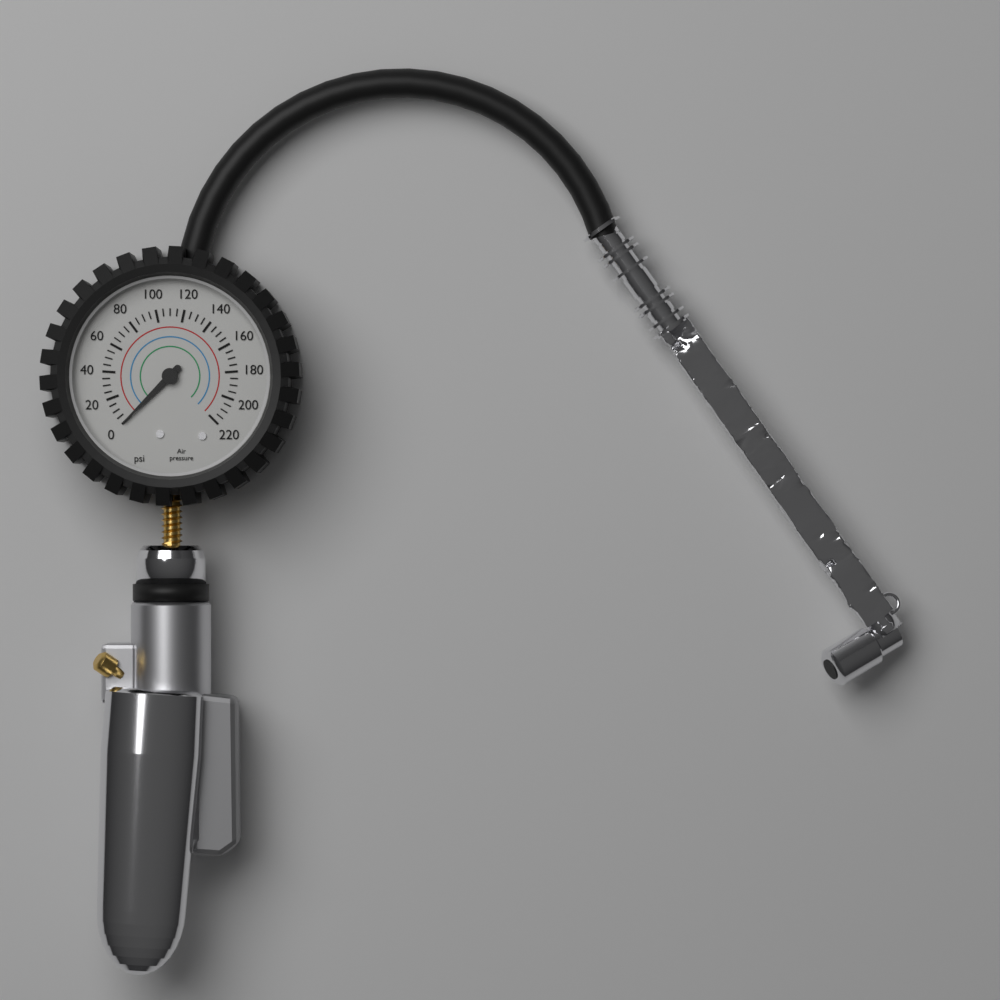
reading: 0 psi
